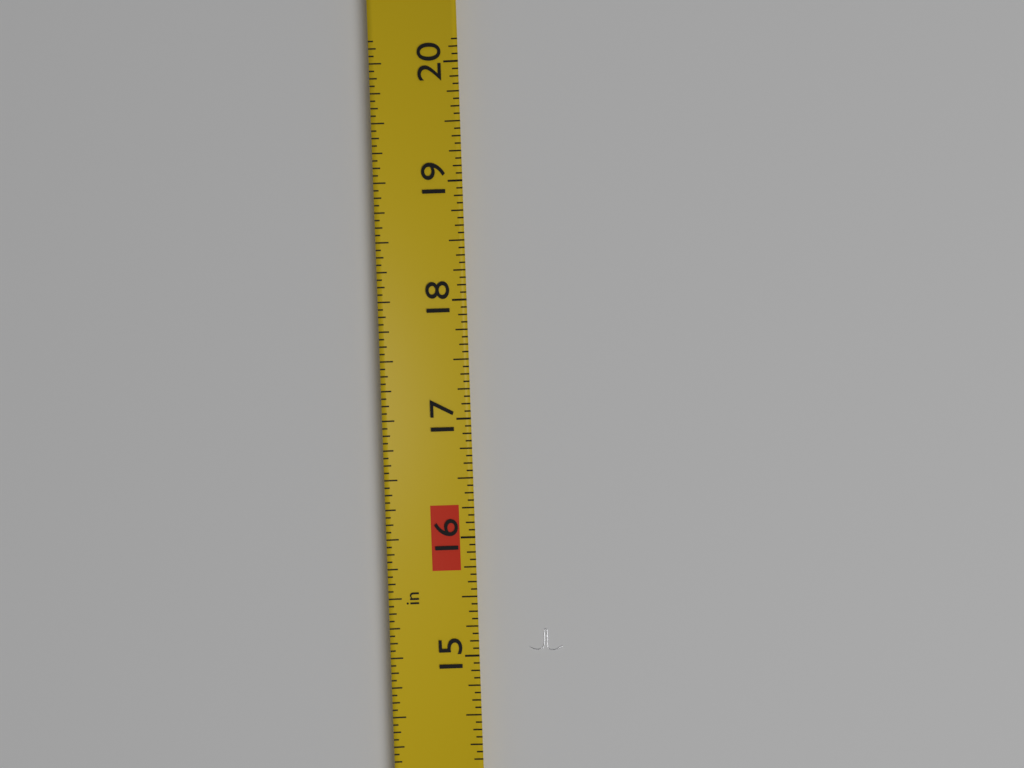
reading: 15.1875 in
